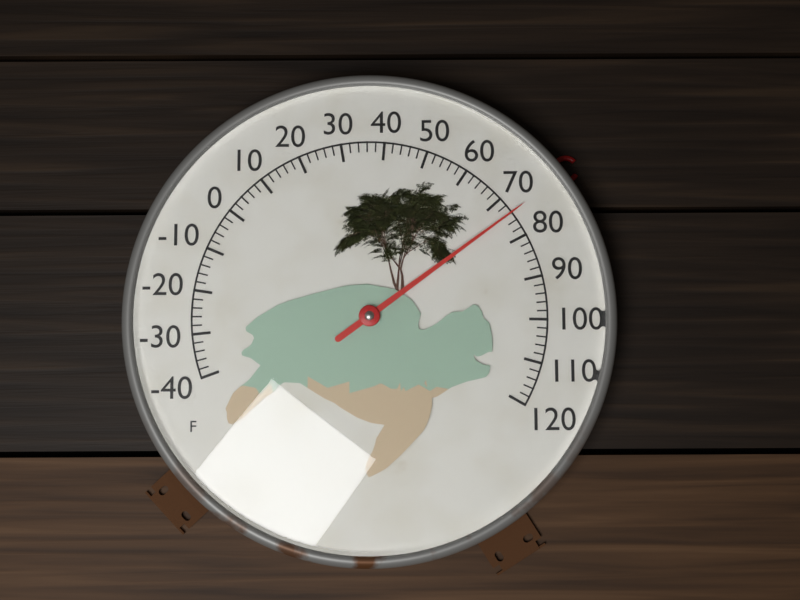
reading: 74 °F
